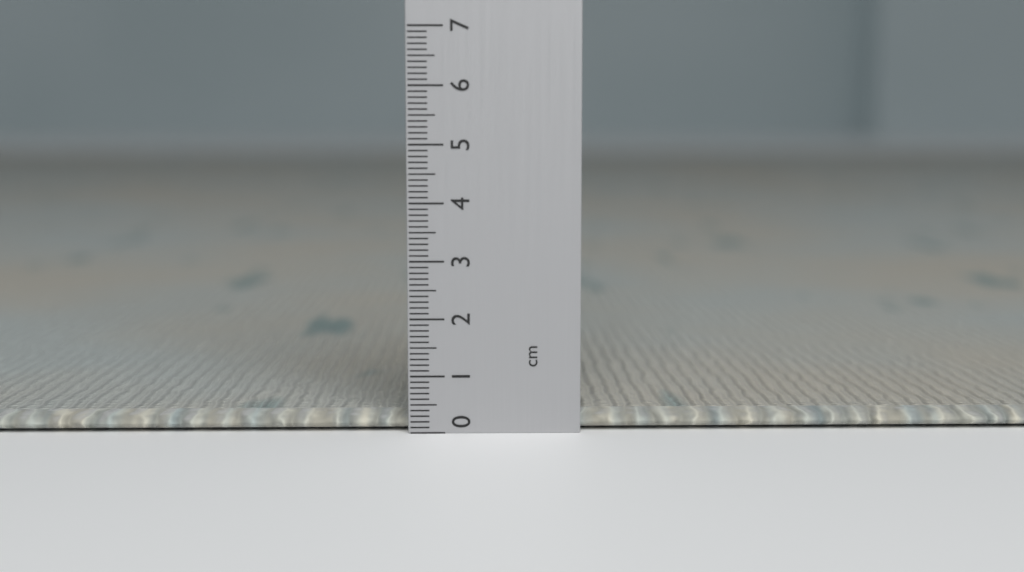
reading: 0.3 cm
